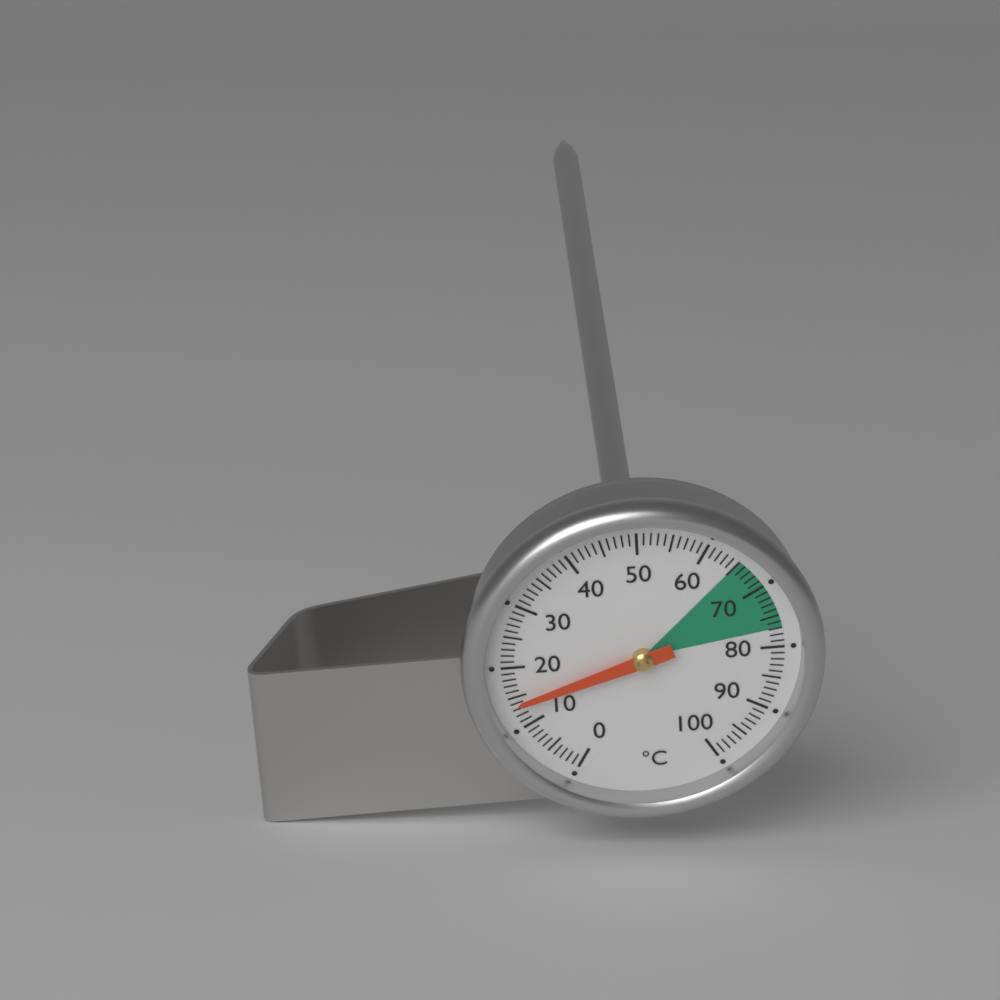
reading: 14 °C
